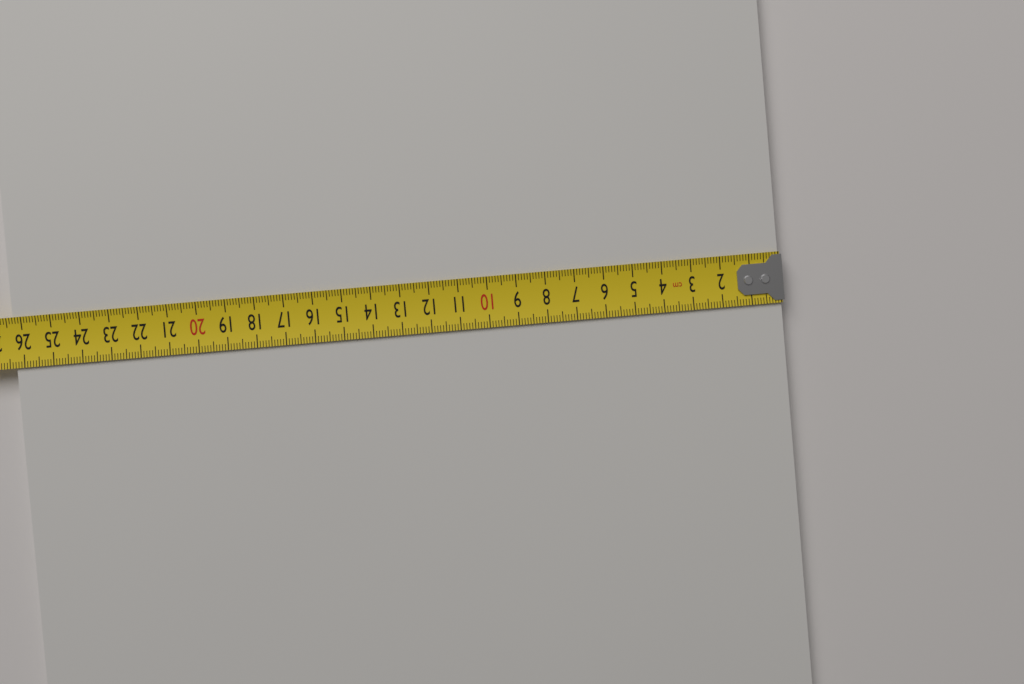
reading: 26.3 cm
